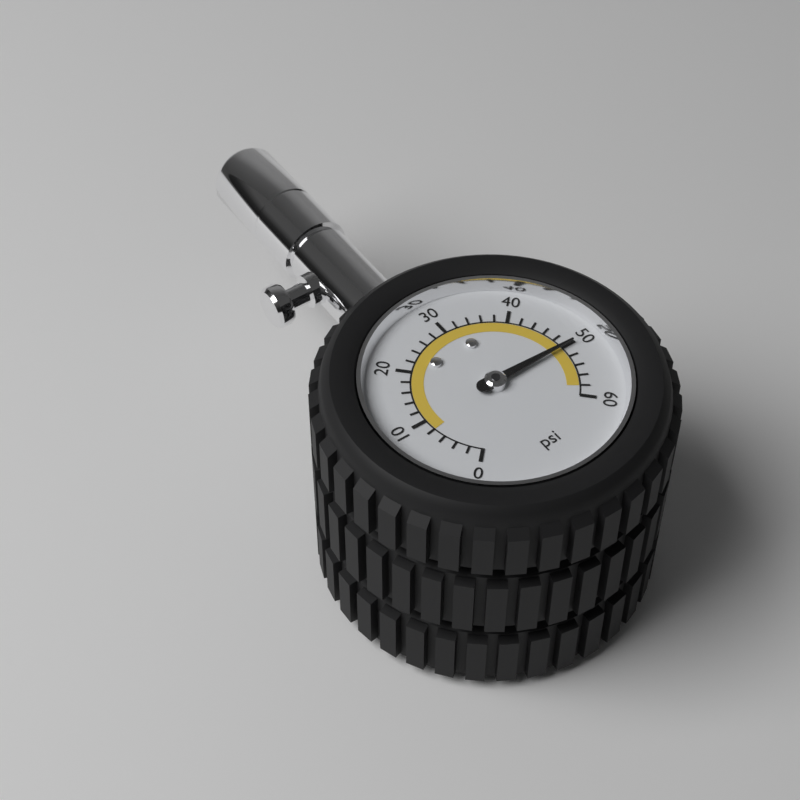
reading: 50 psi
